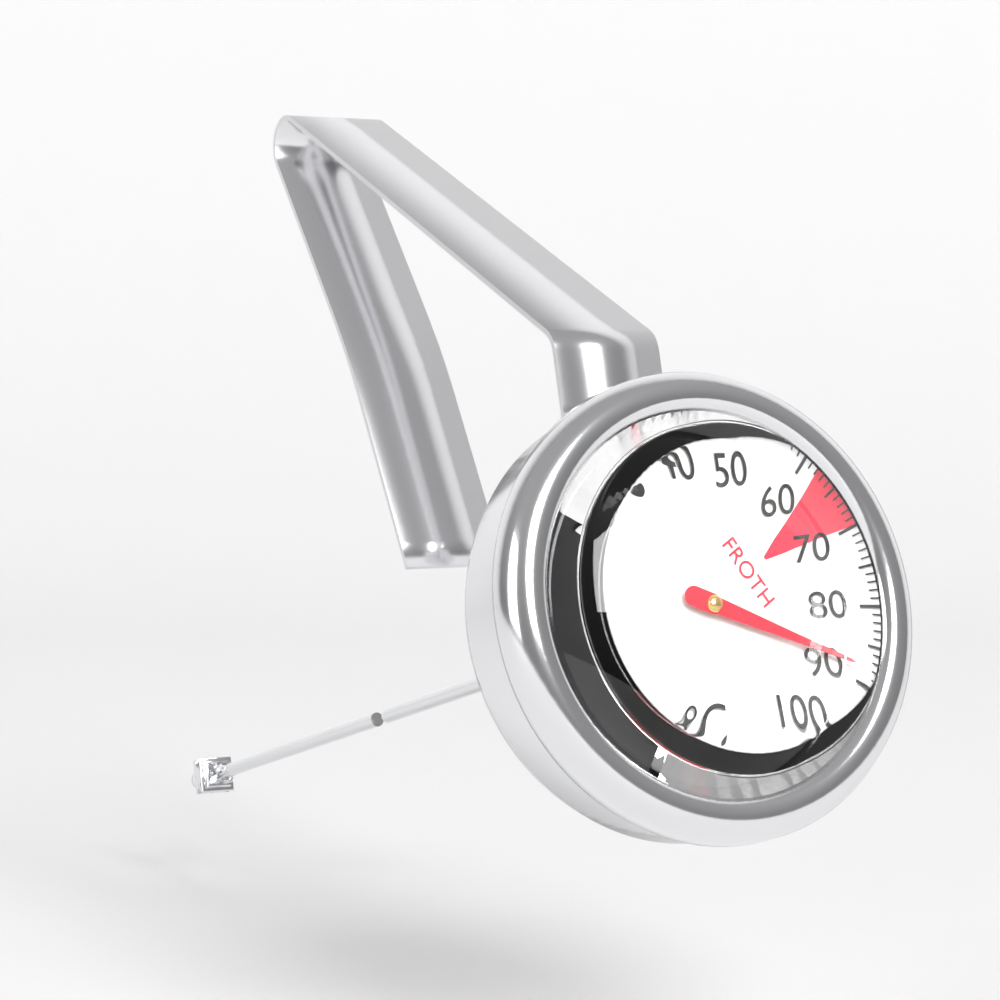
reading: 88 °C
